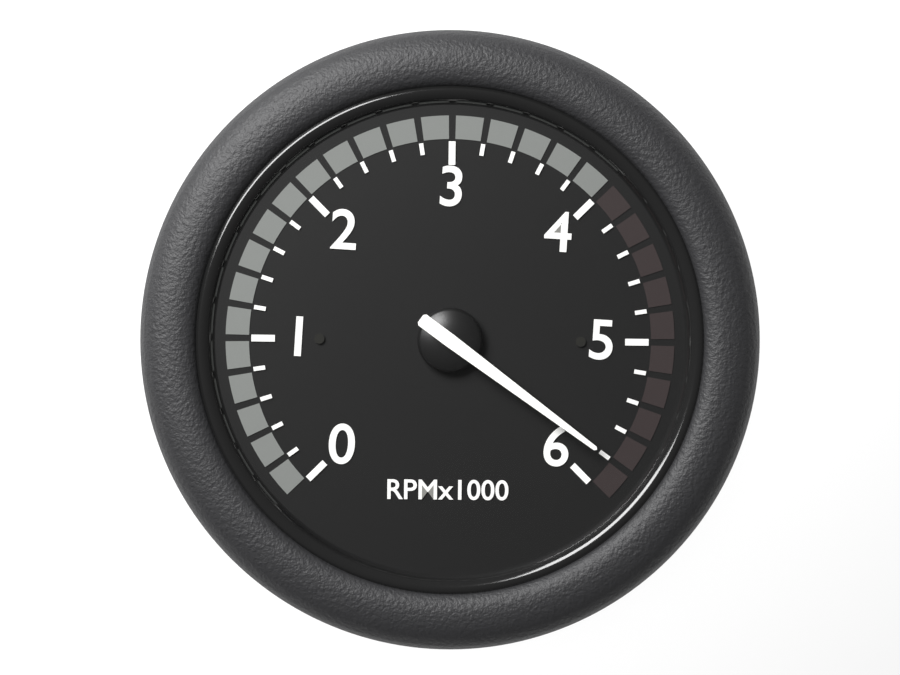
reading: 5800 RPM
